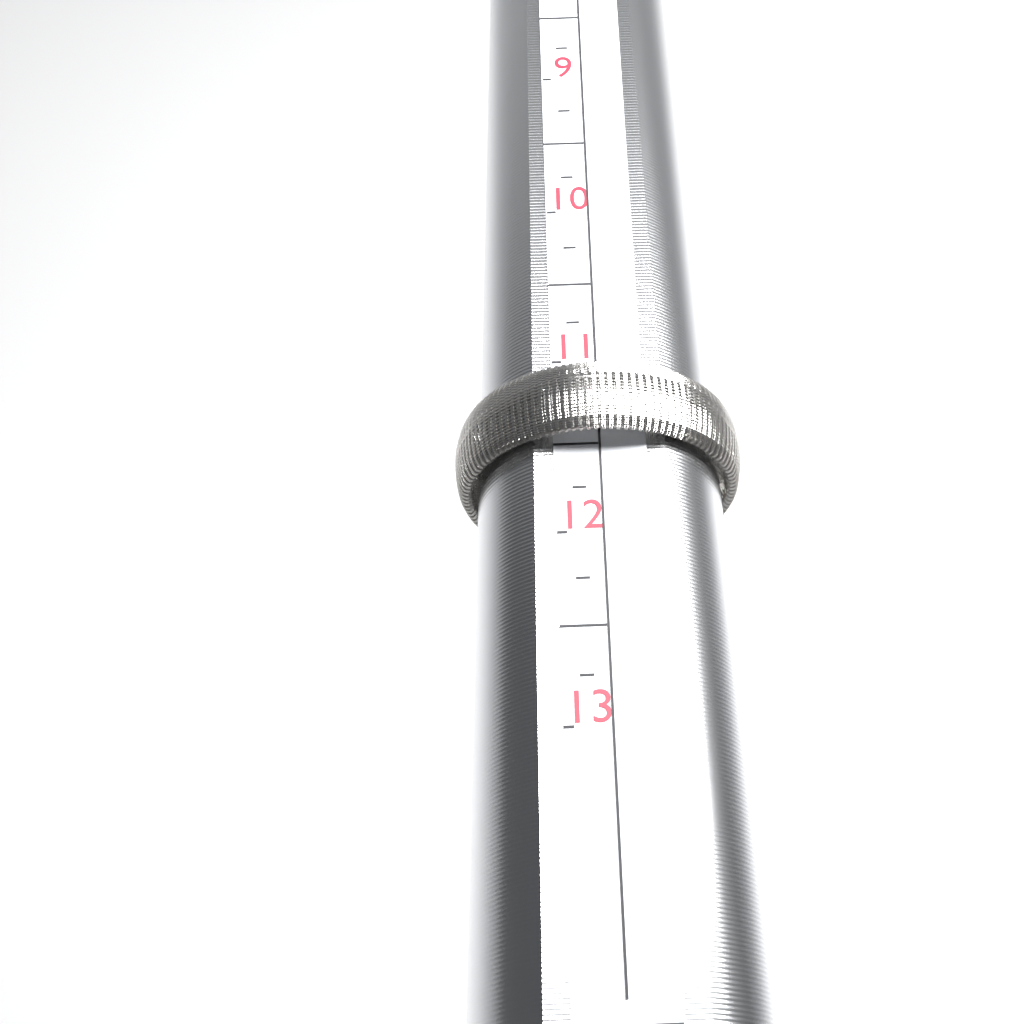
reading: 11.50 (no unit)
